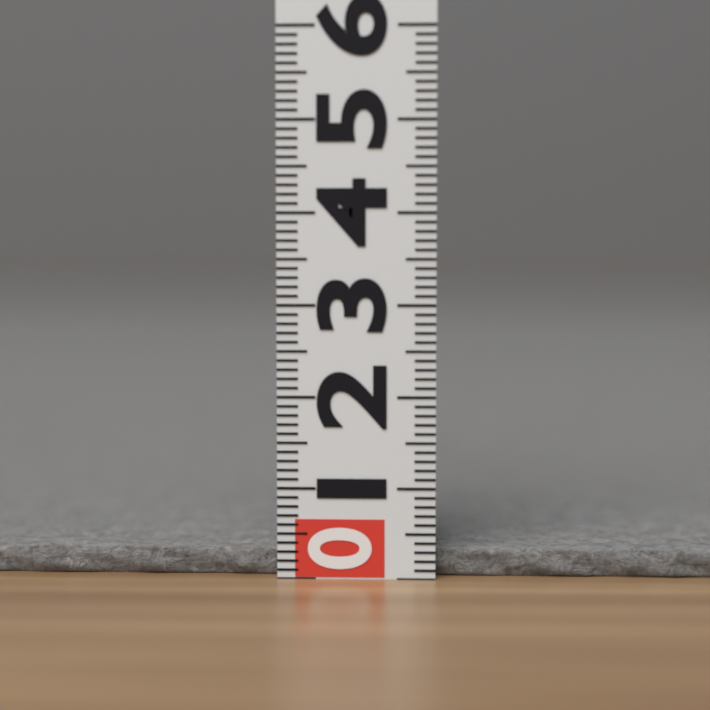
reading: 0.3 (no unit)
